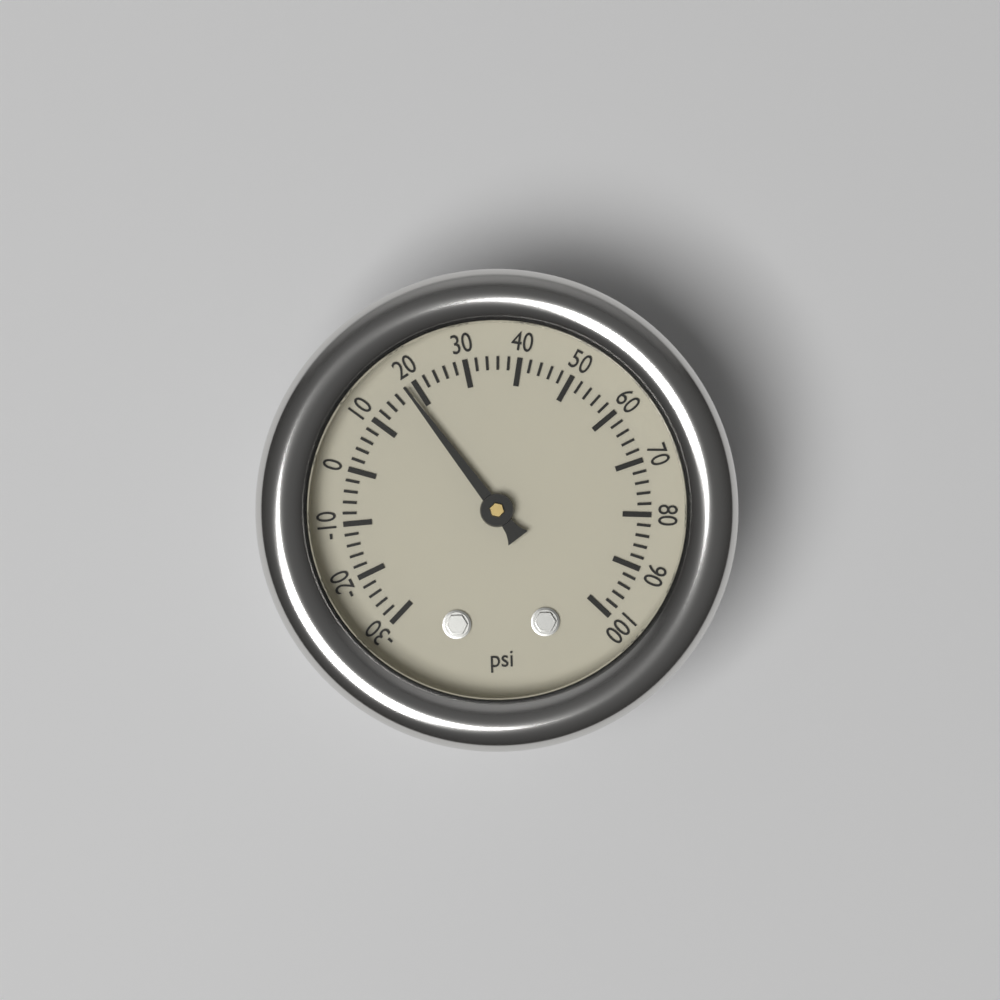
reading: 18 psi
